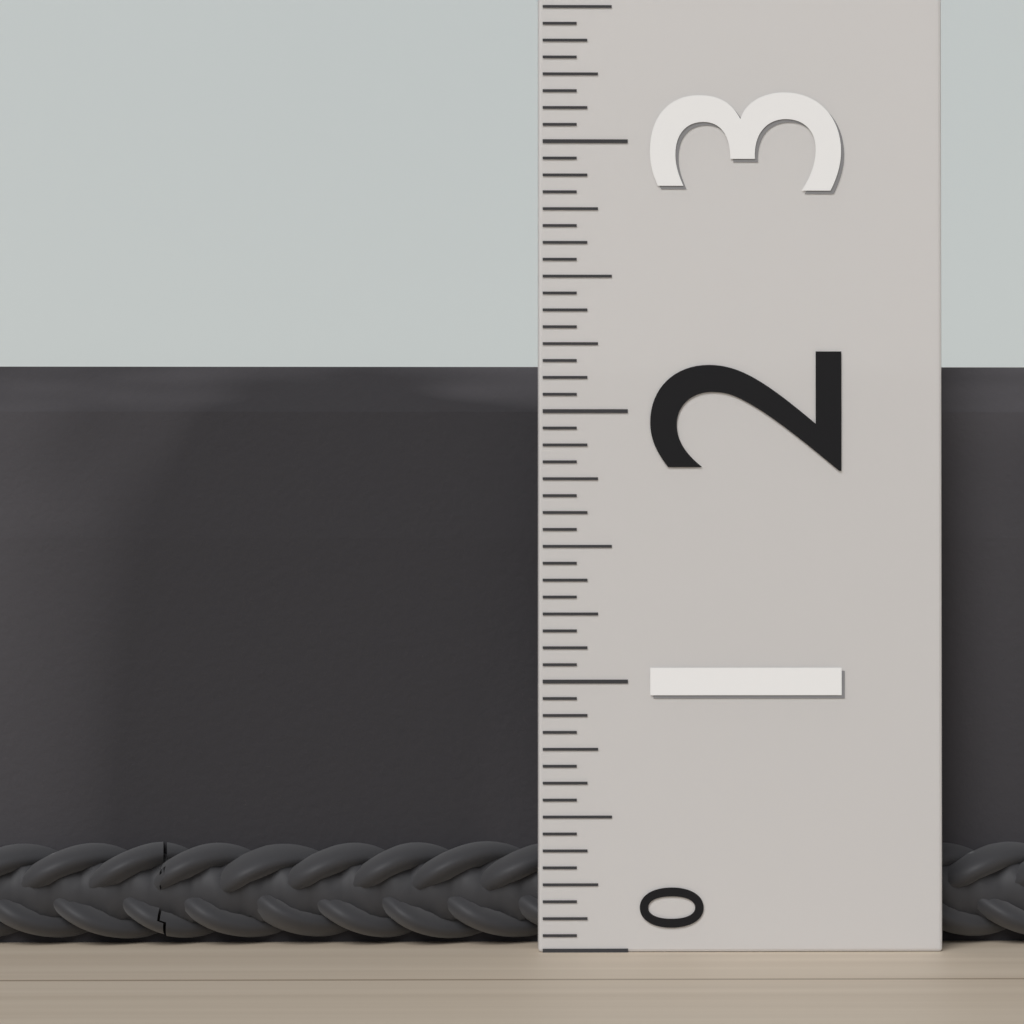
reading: 2.1875 (no unit)
